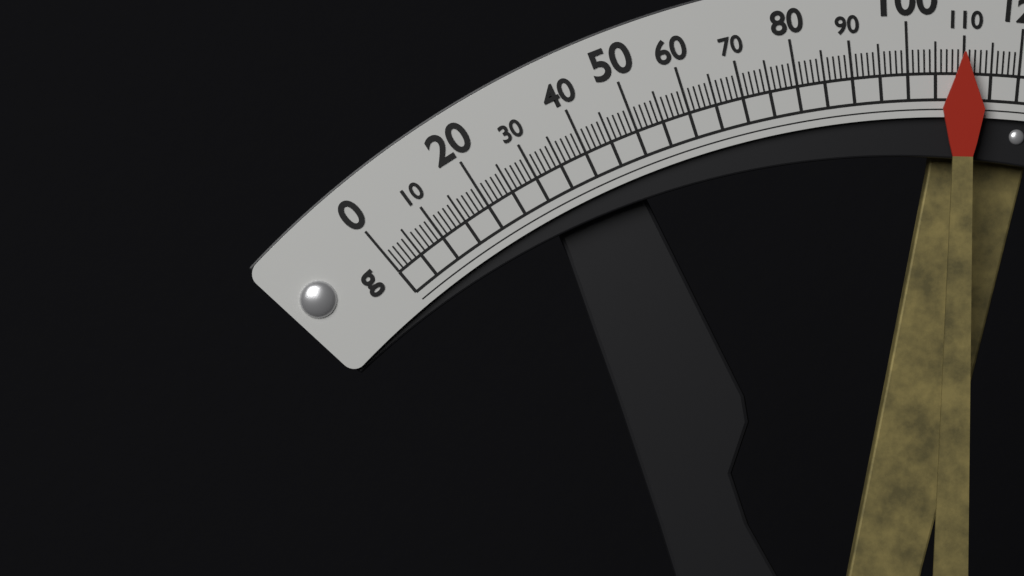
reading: 110 g
